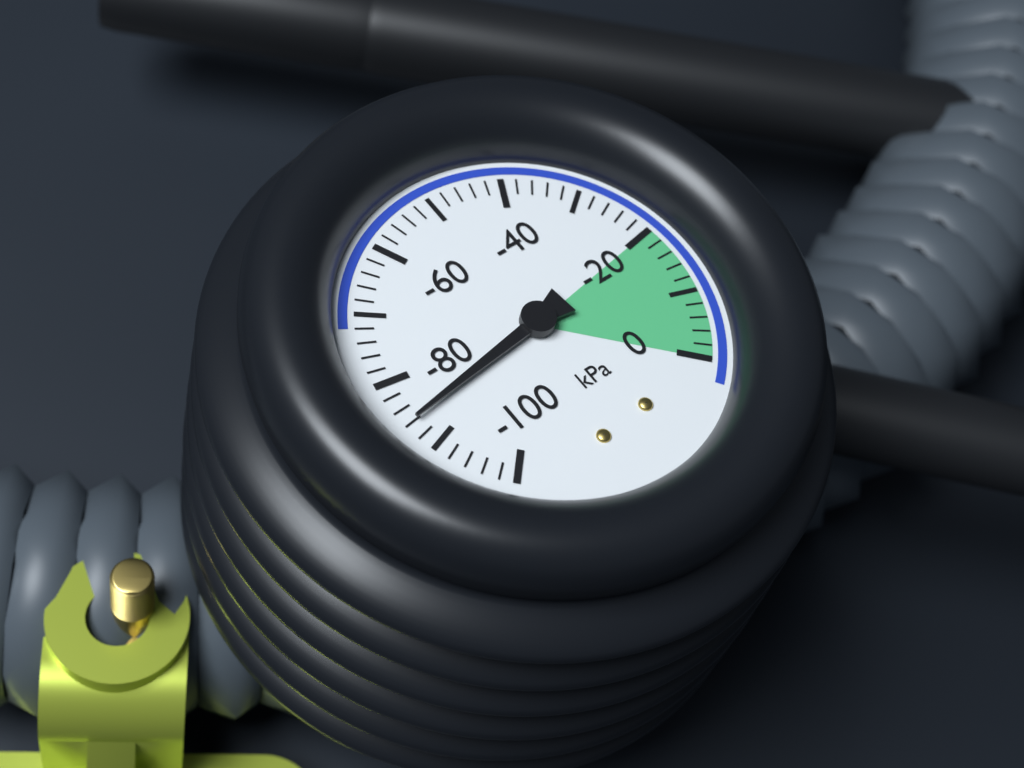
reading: -86 kPa
